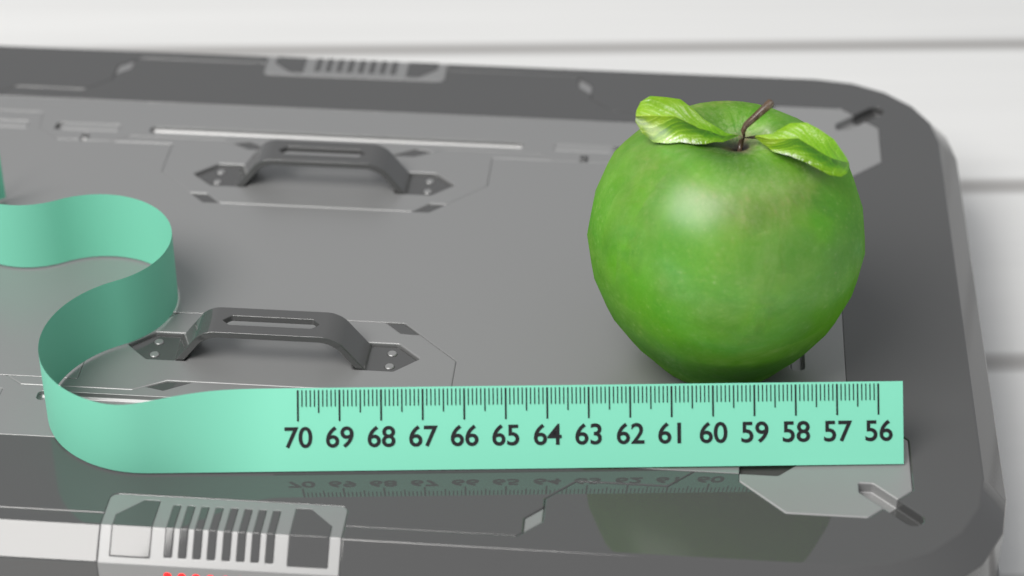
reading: 62.9 (no unit)
